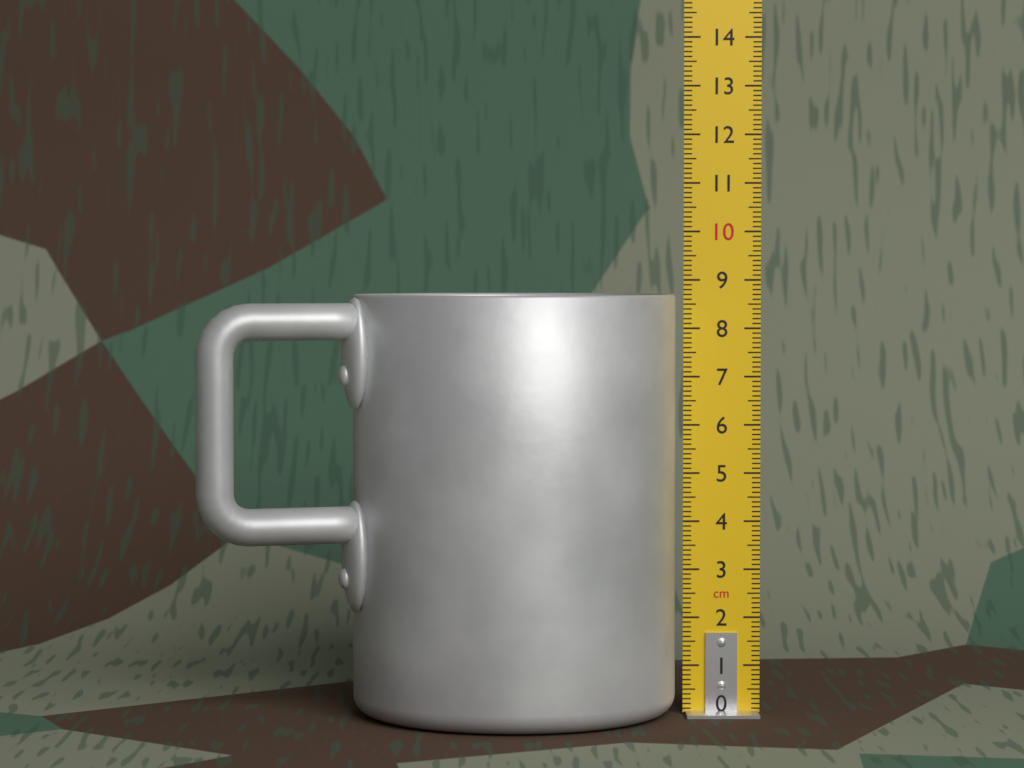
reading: 8.7 cm
